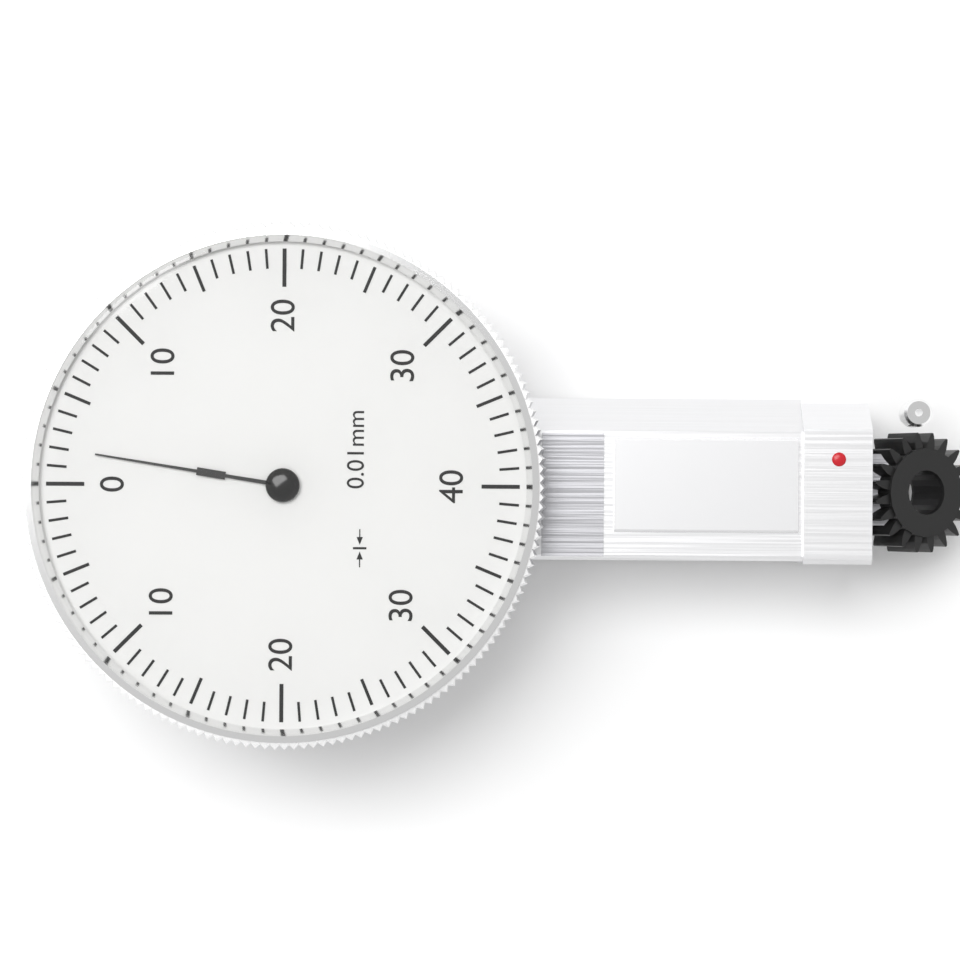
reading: 2 0.01mm
